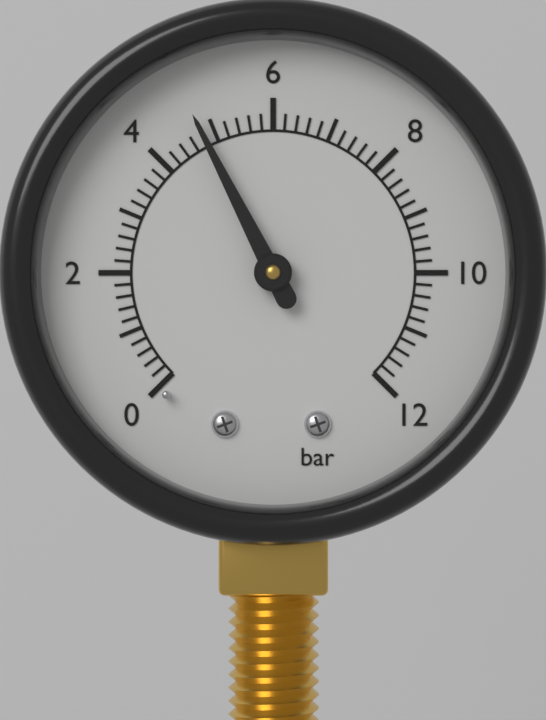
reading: 4.8 bar
